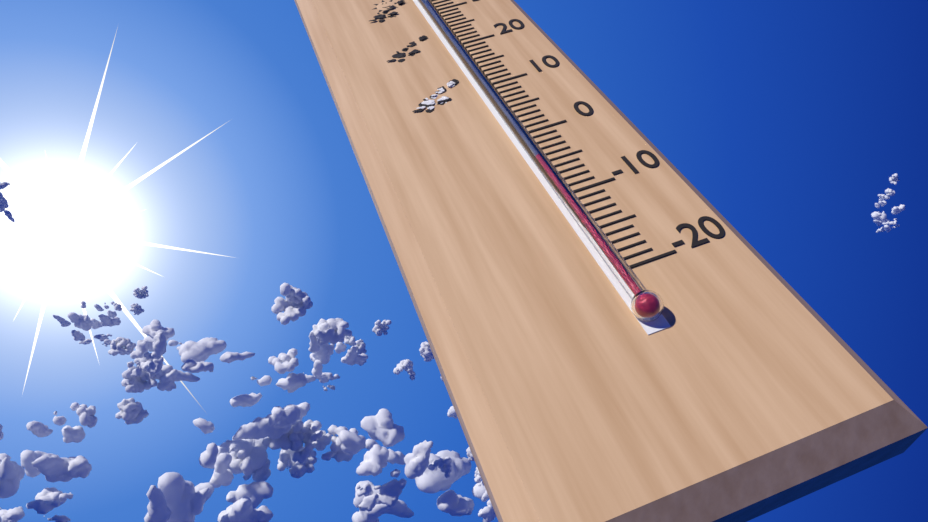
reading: -5 °C
